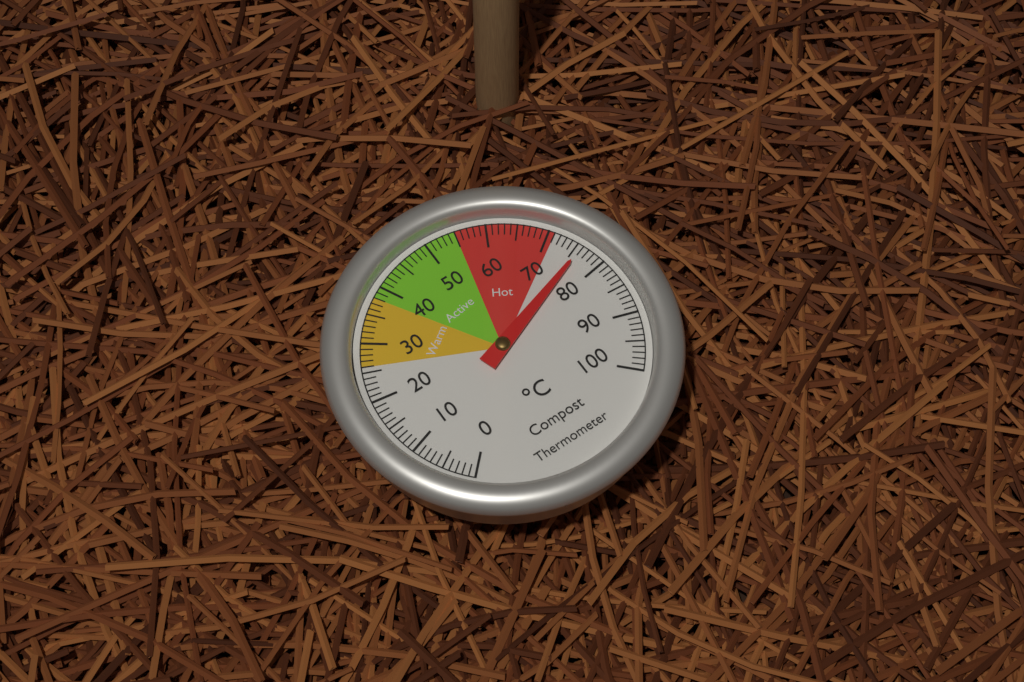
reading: 76 °C
